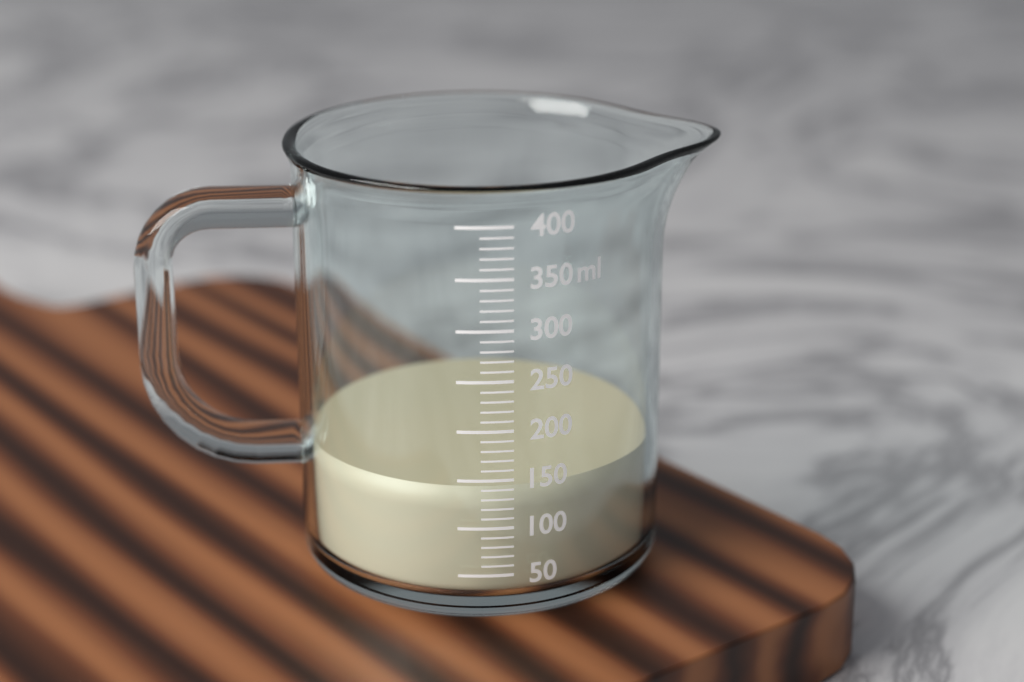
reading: 140 ml
